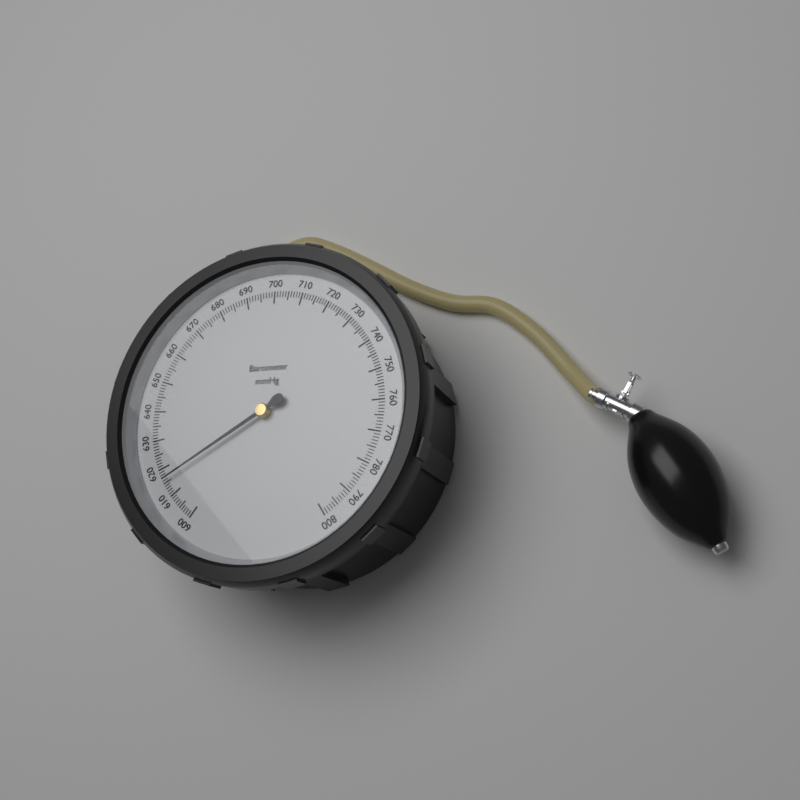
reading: 616 mmHg
